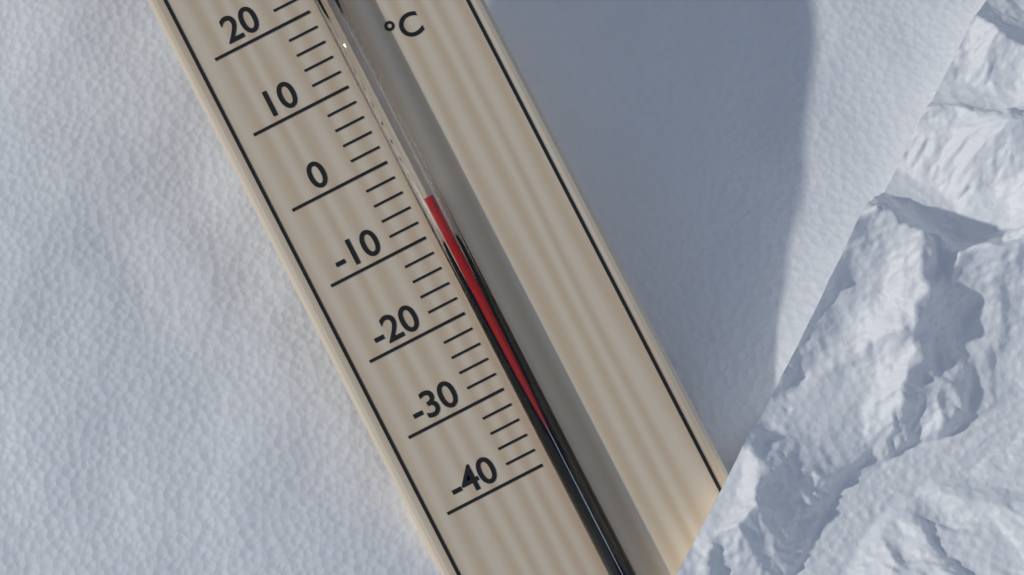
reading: -6 °C
